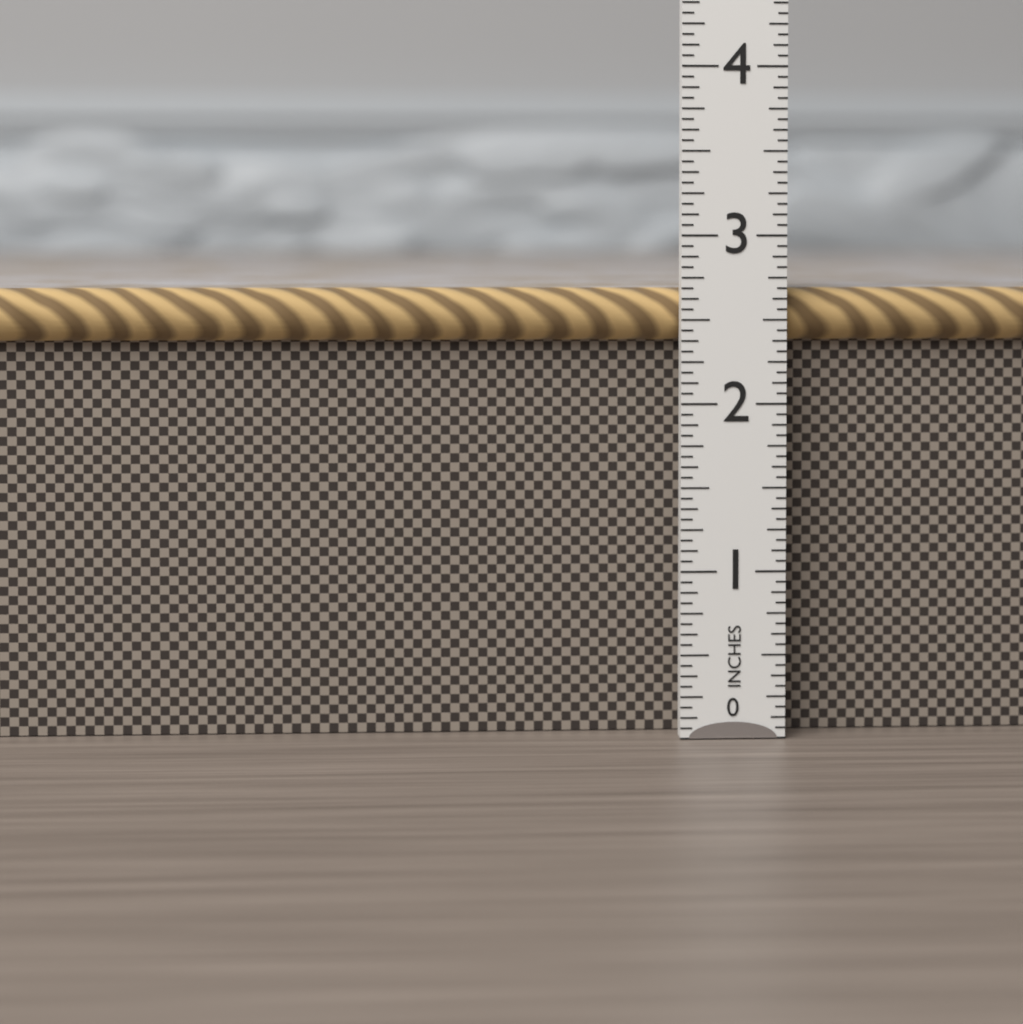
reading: 2.6875 in
